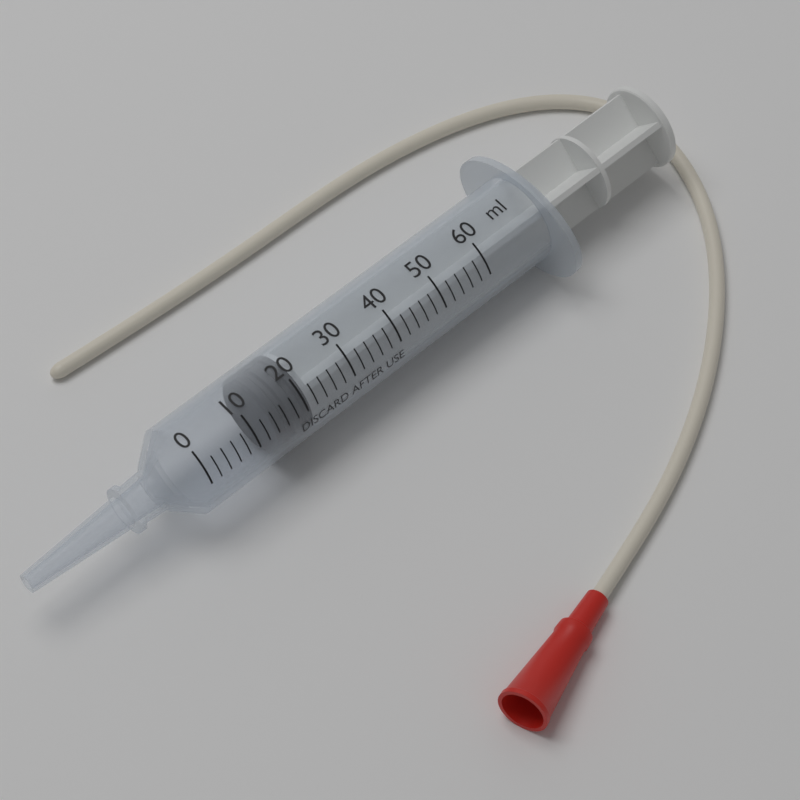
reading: 14 ml
